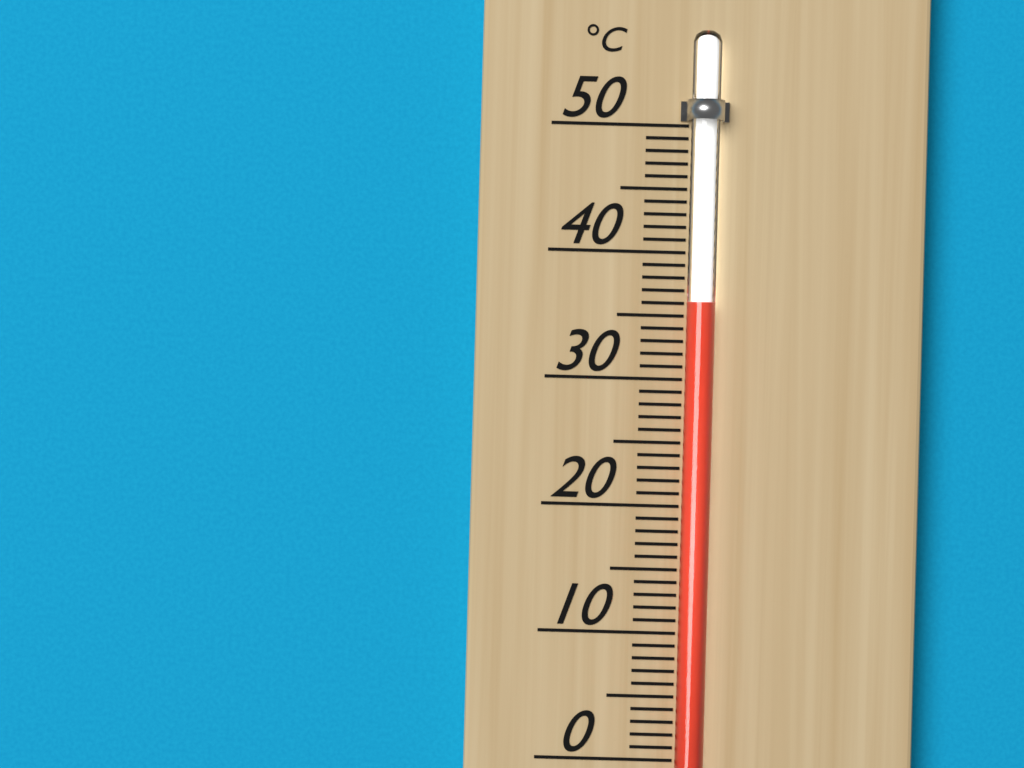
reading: 36 °C
